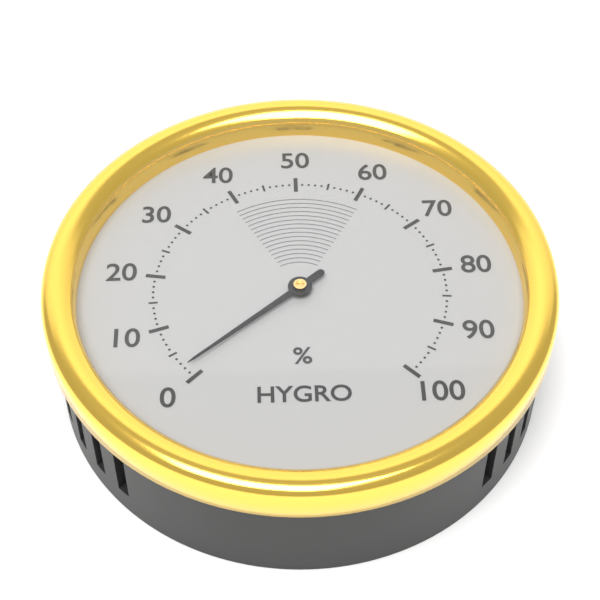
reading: 2 %
